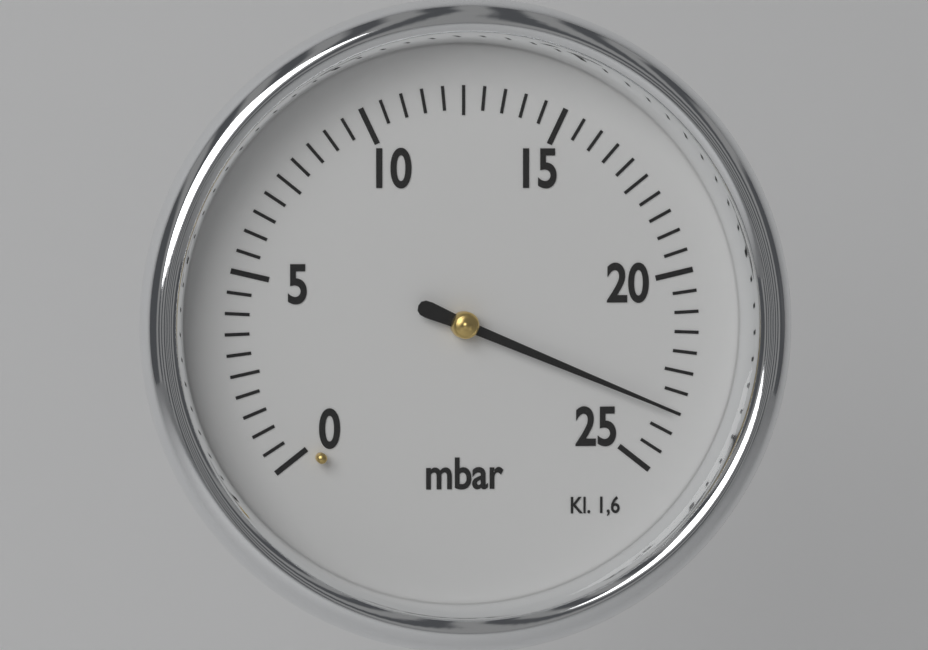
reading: 23.5 mbar
